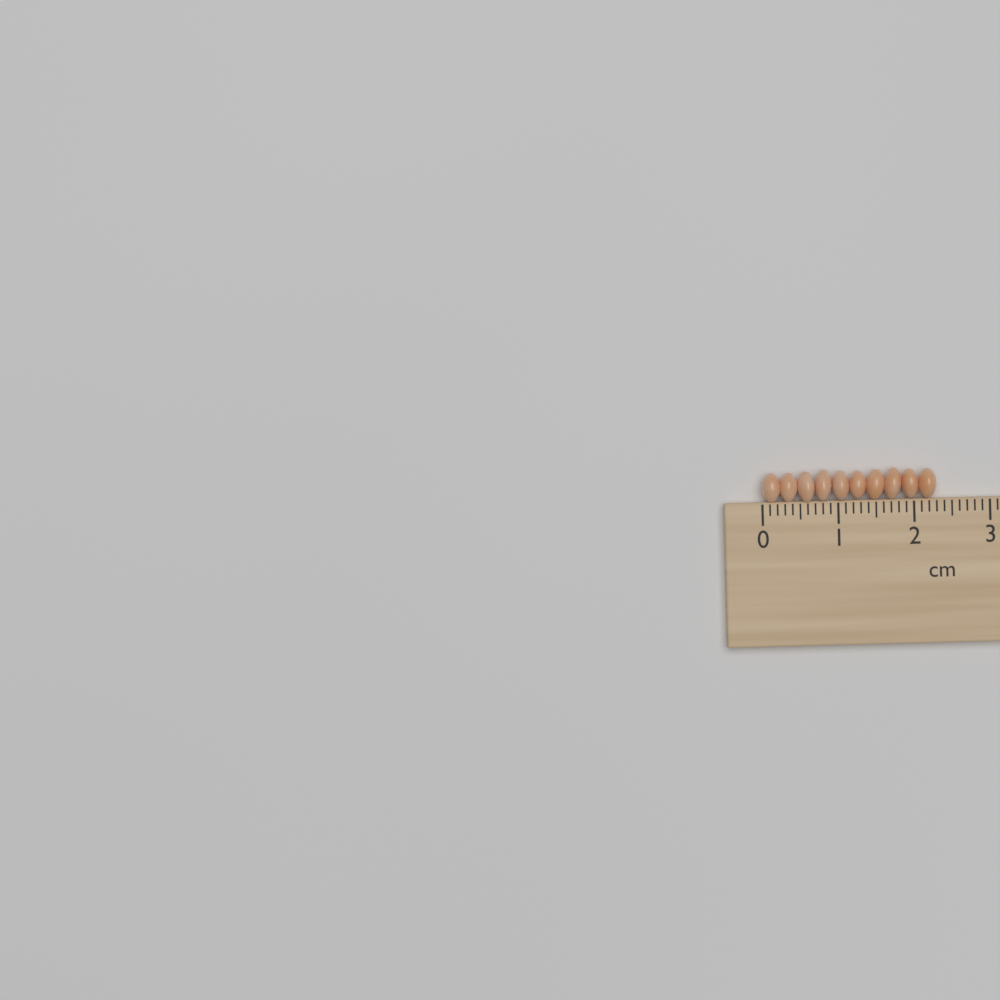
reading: 2.3 cm
